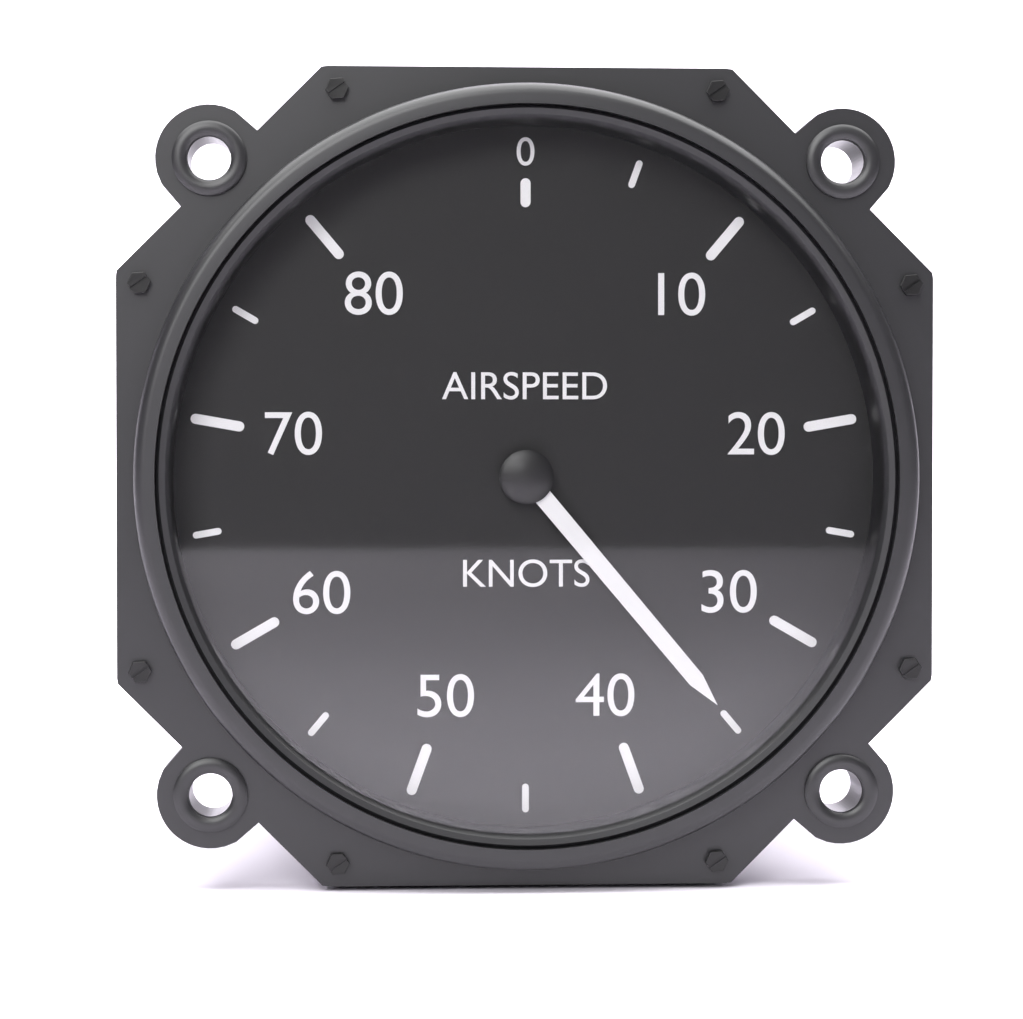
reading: 35 knots
